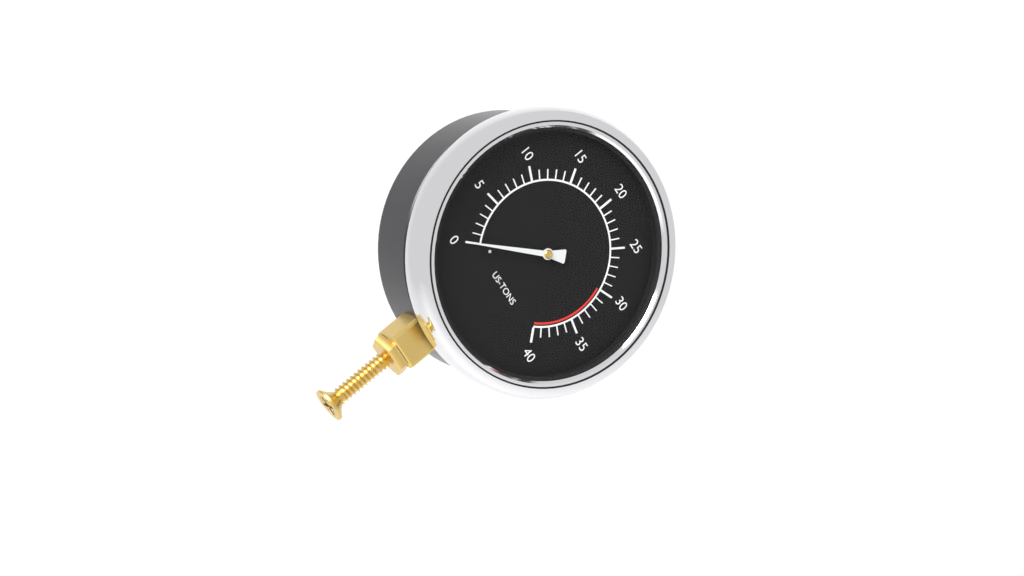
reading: 0 US tons
